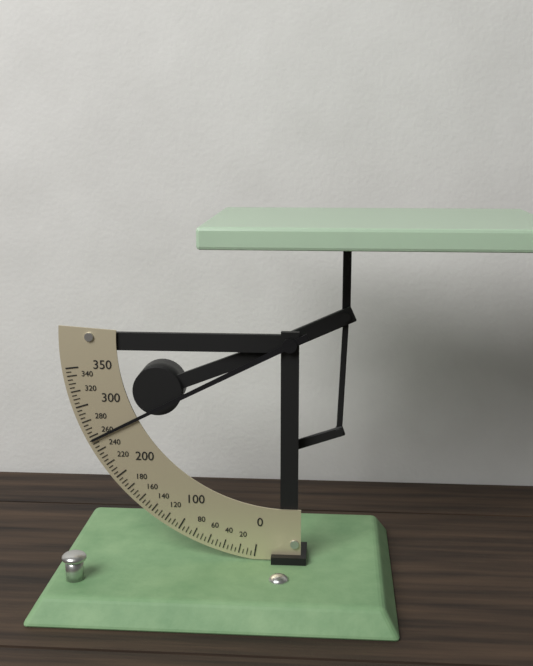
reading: 255 (no unit)
